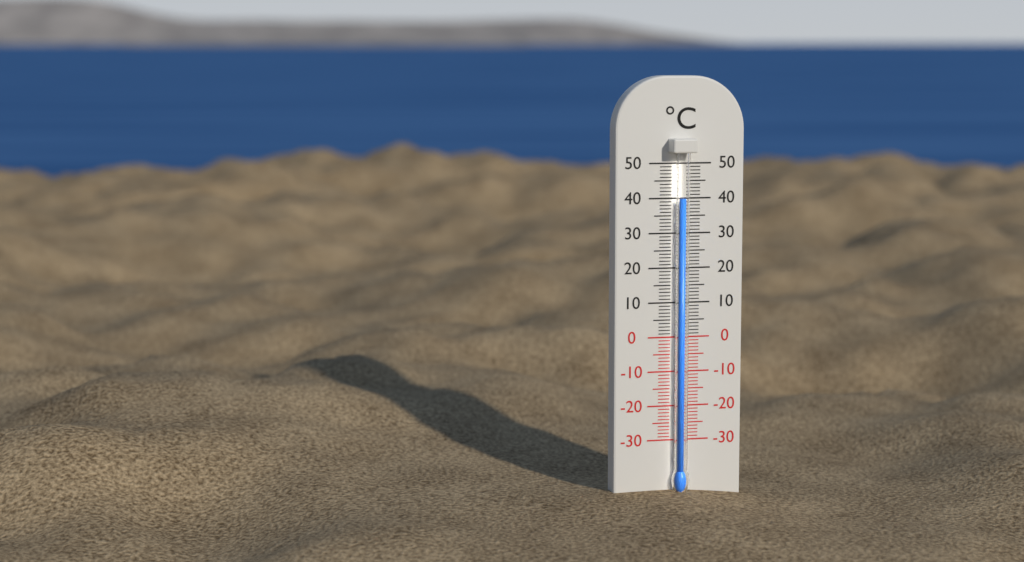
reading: 40 °C
